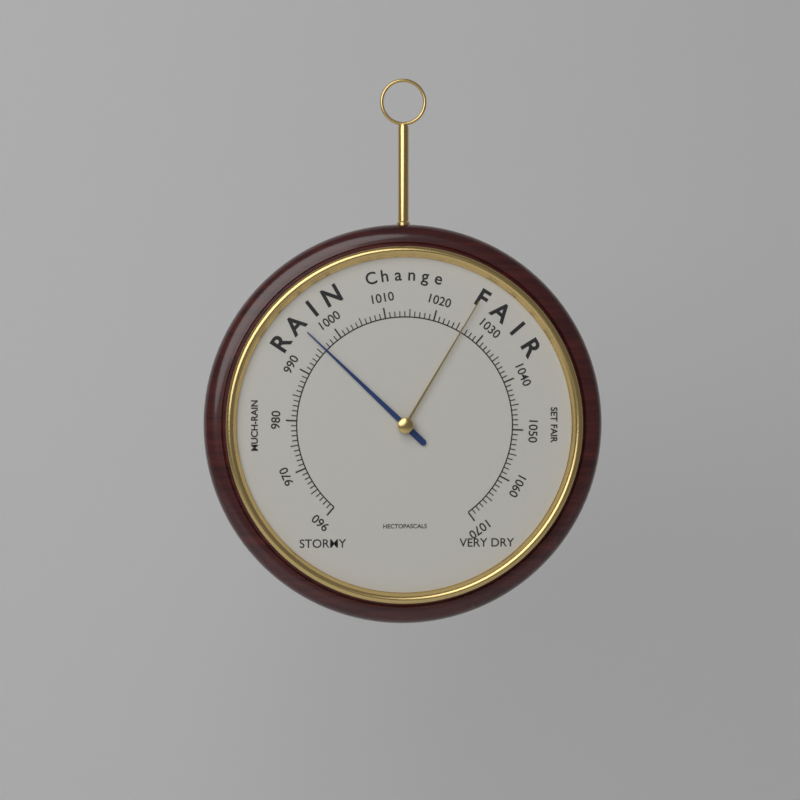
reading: 996 hPa
